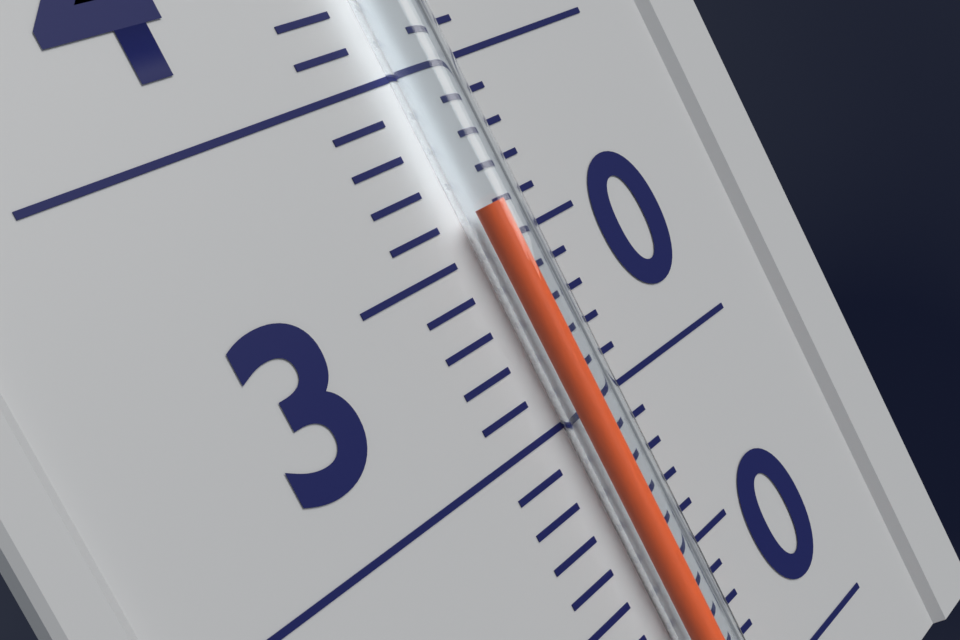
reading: 36 (no unit)
